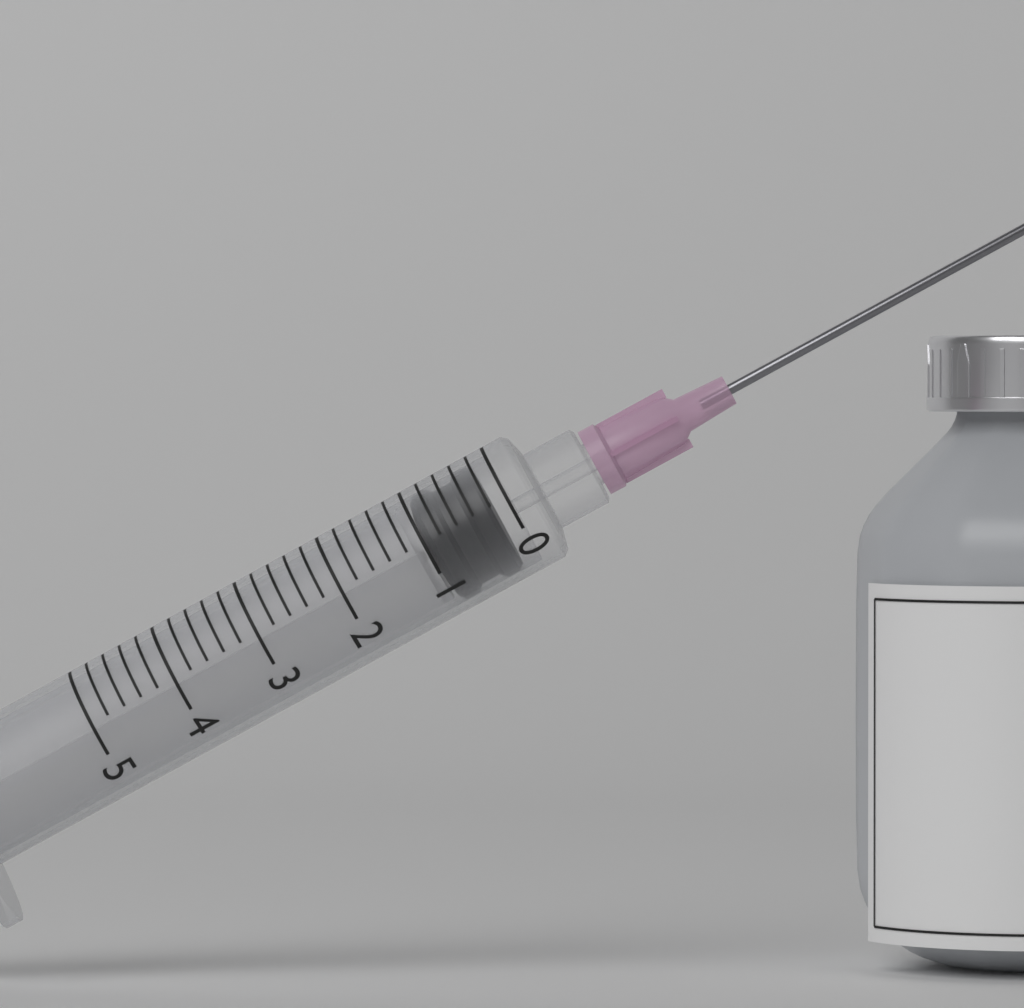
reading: 0.2 (no unit)
